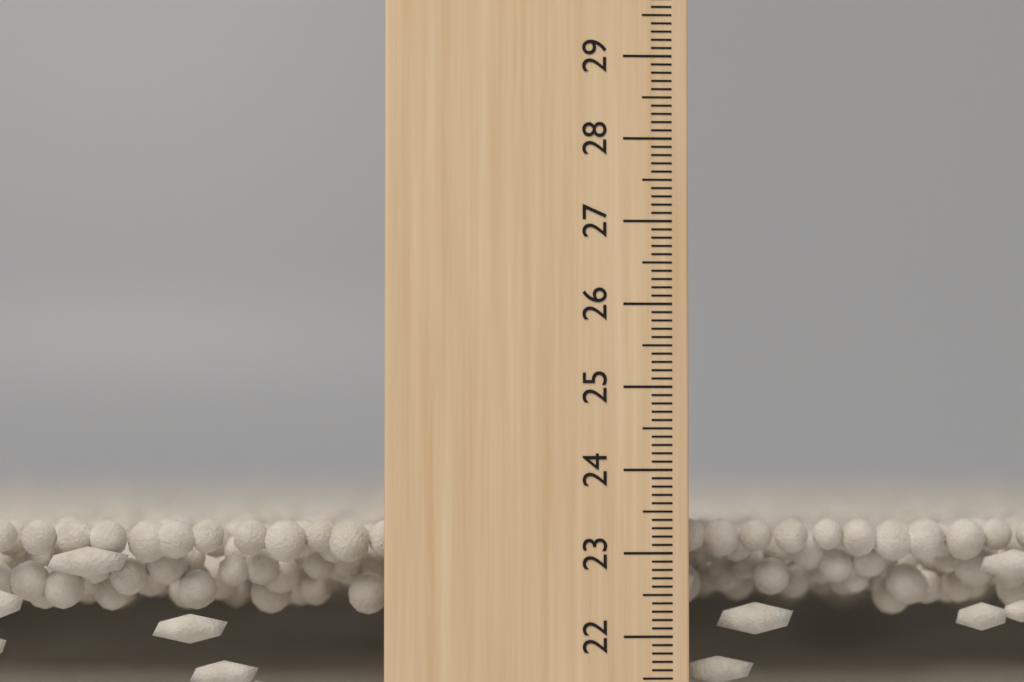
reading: 23.4 cm
